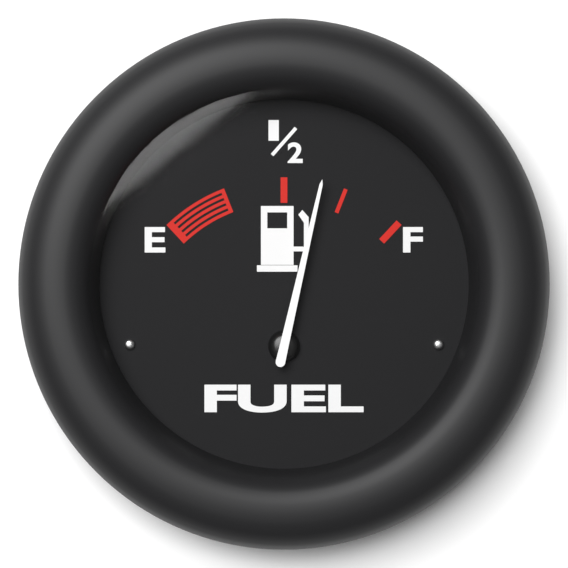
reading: 0.65 (no unit)
